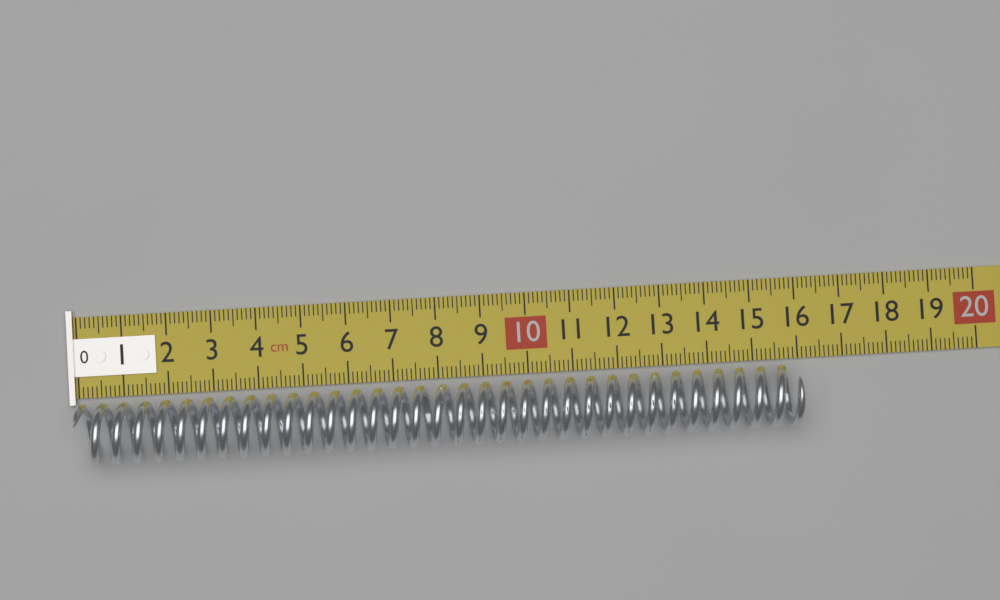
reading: 16.0 cm
